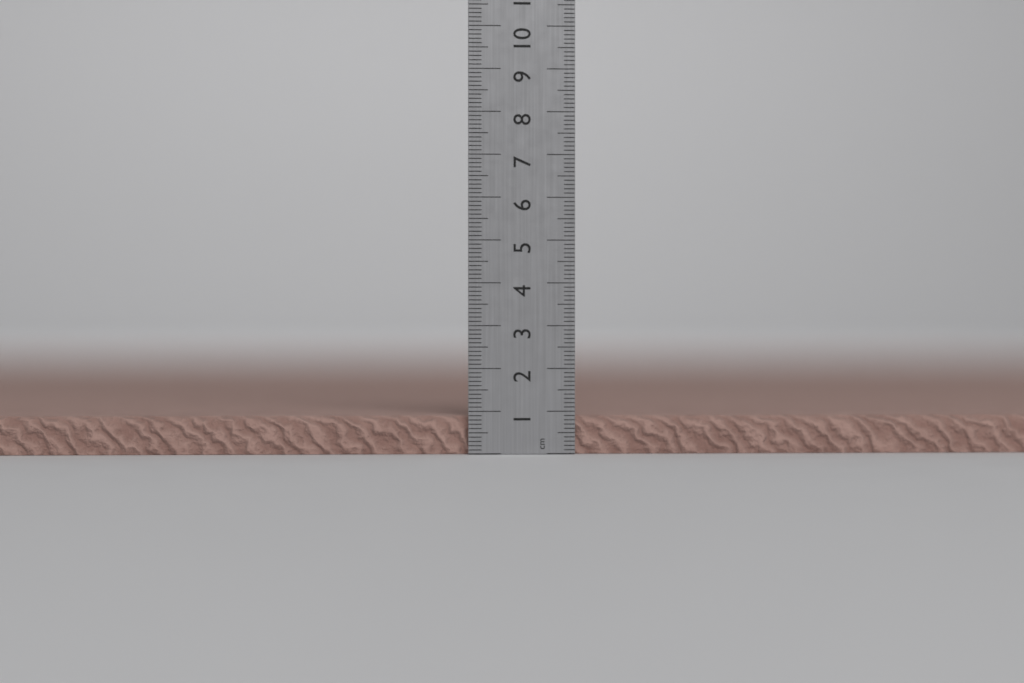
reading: 0.9 cm
